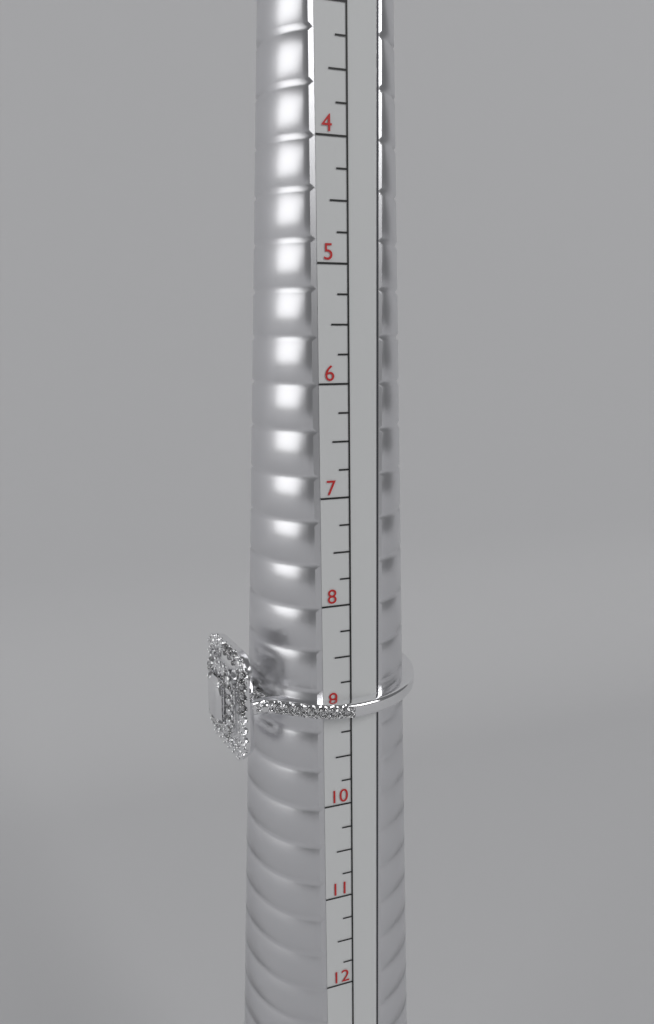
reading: 9.50 US
